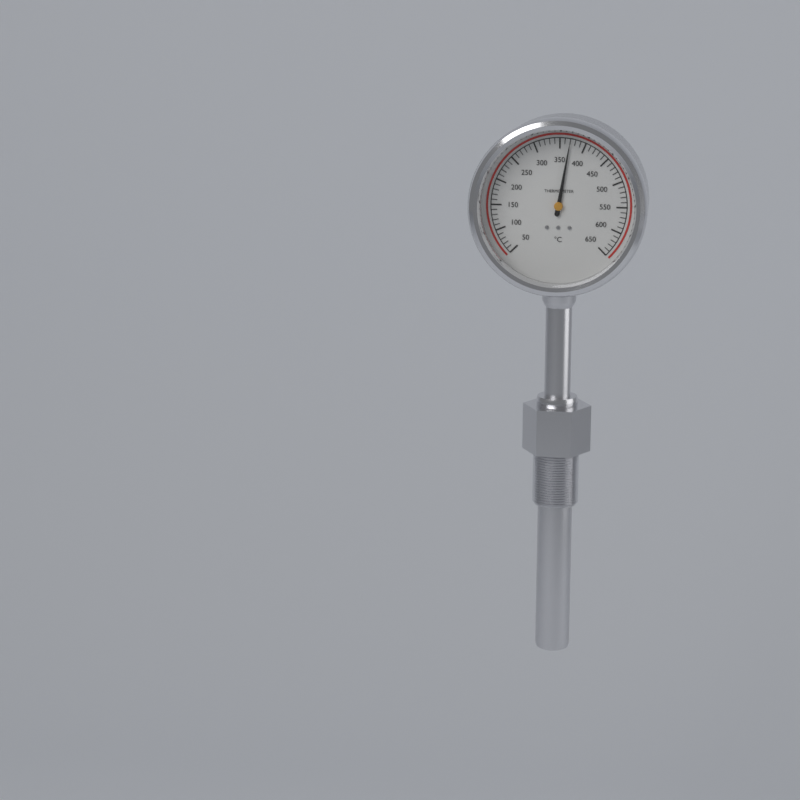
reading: 370 °C
